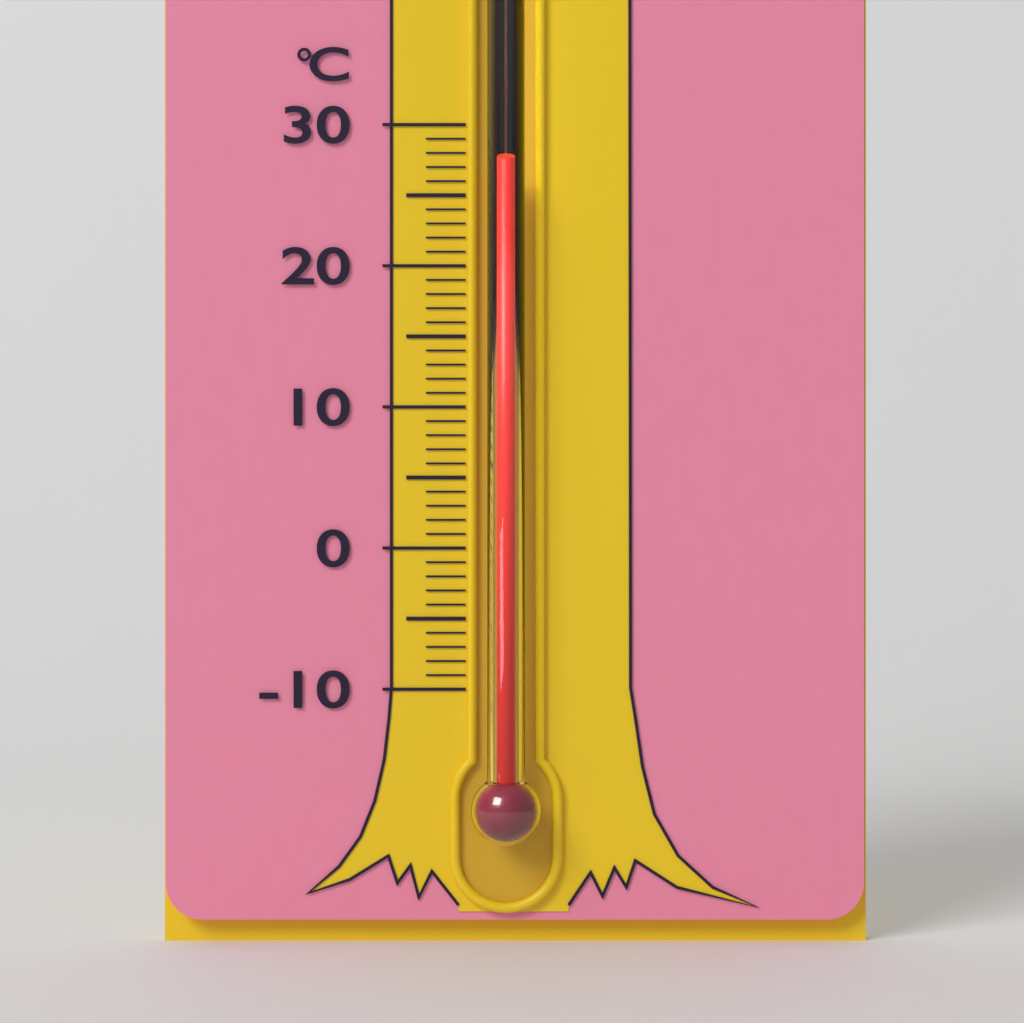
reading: 27 °C
